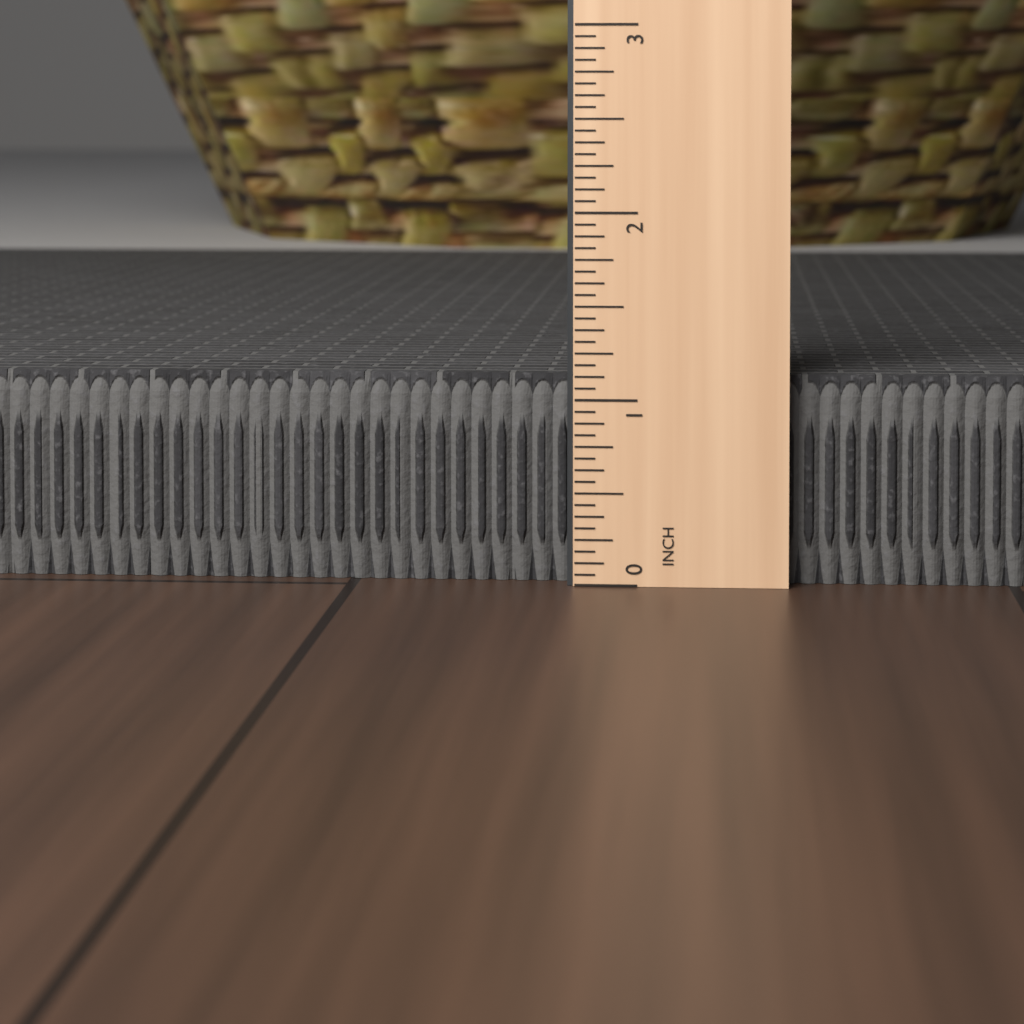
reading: 1.1250 in
